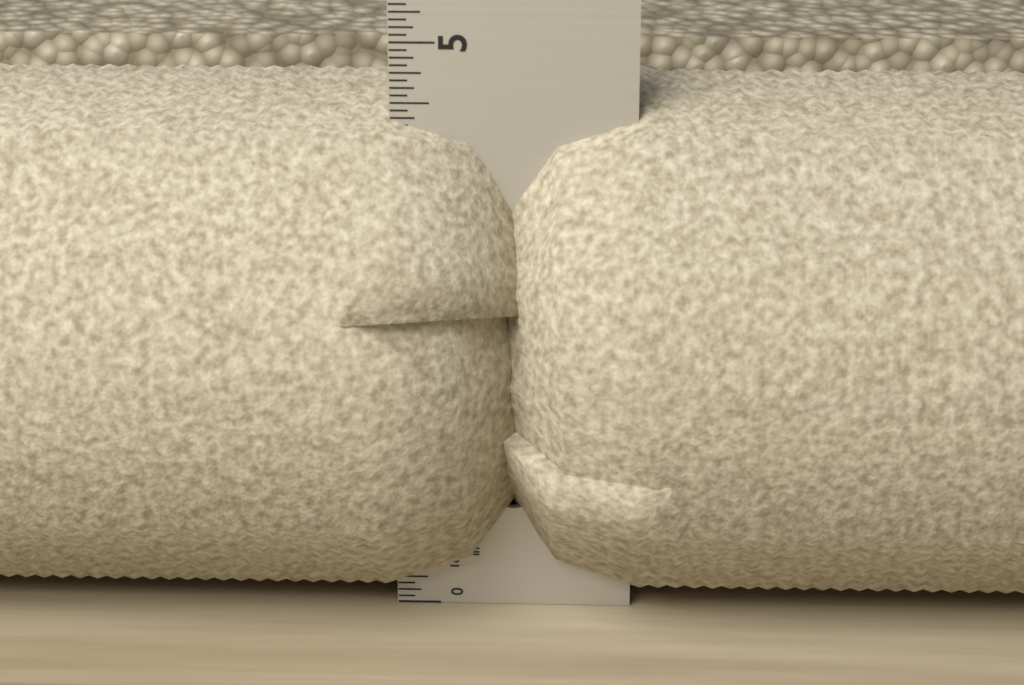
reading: 4.6250 in
